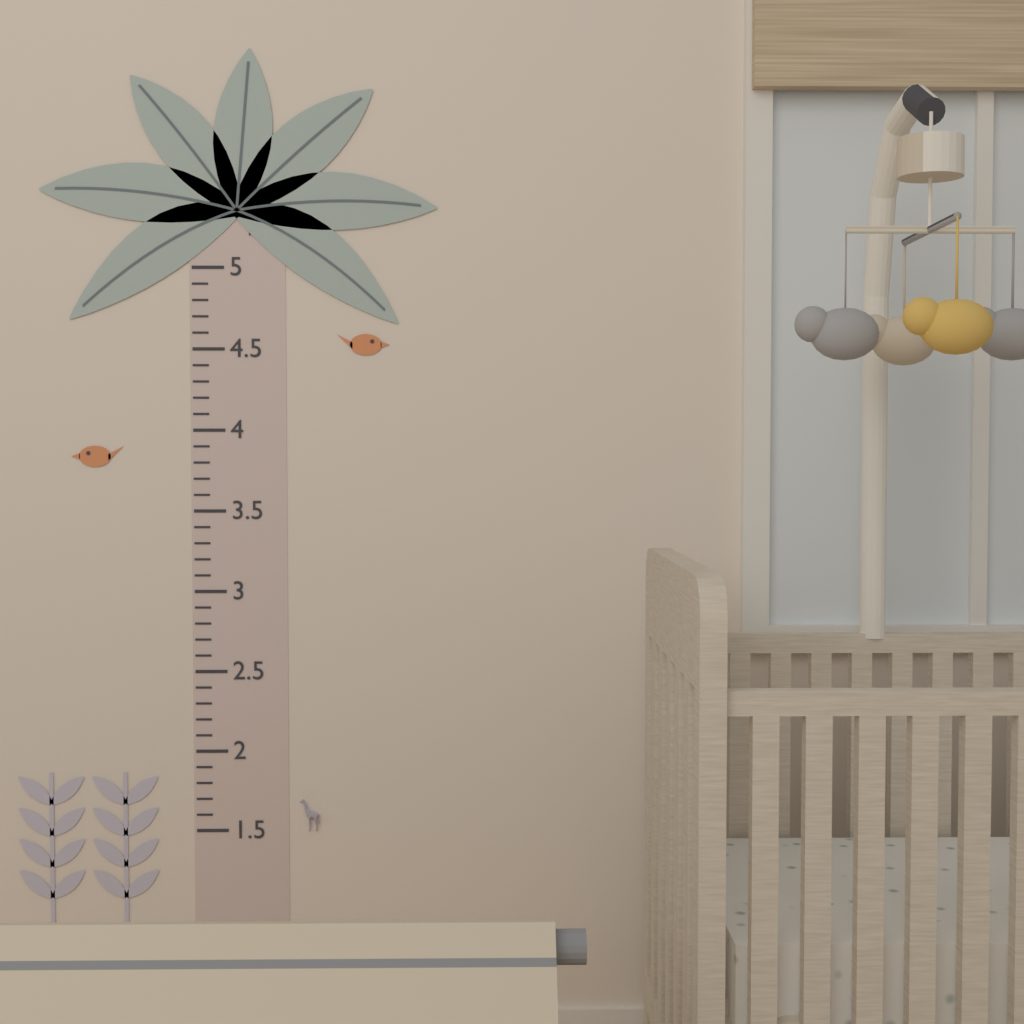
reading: 1.7 ft
